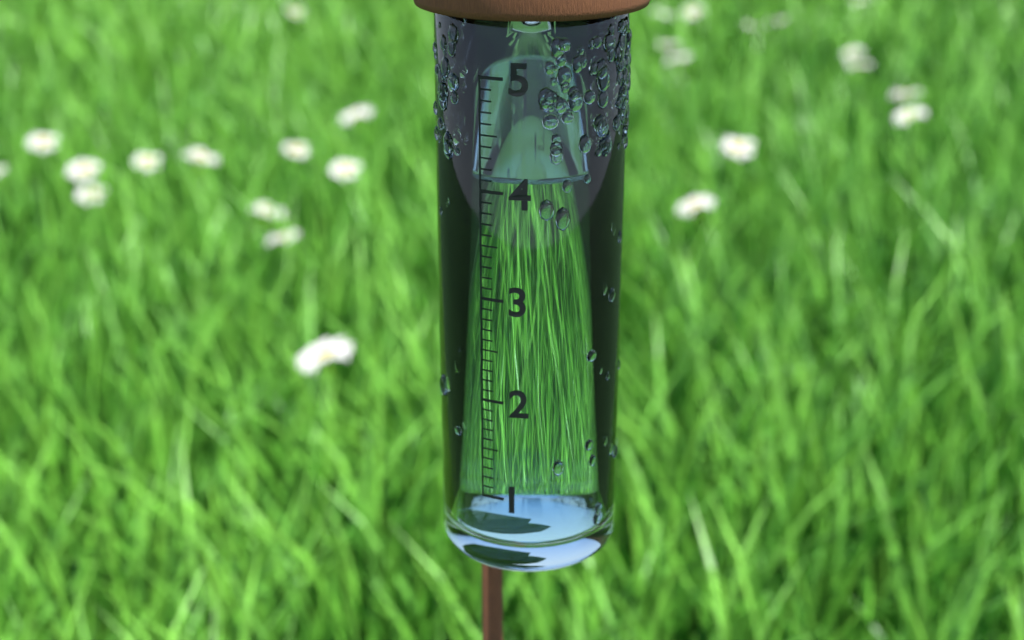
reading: 4.1 (no unit)
